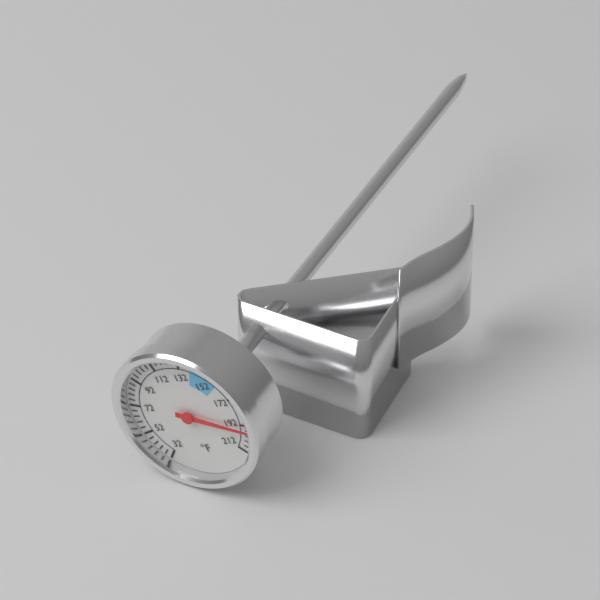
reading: 196 °F
